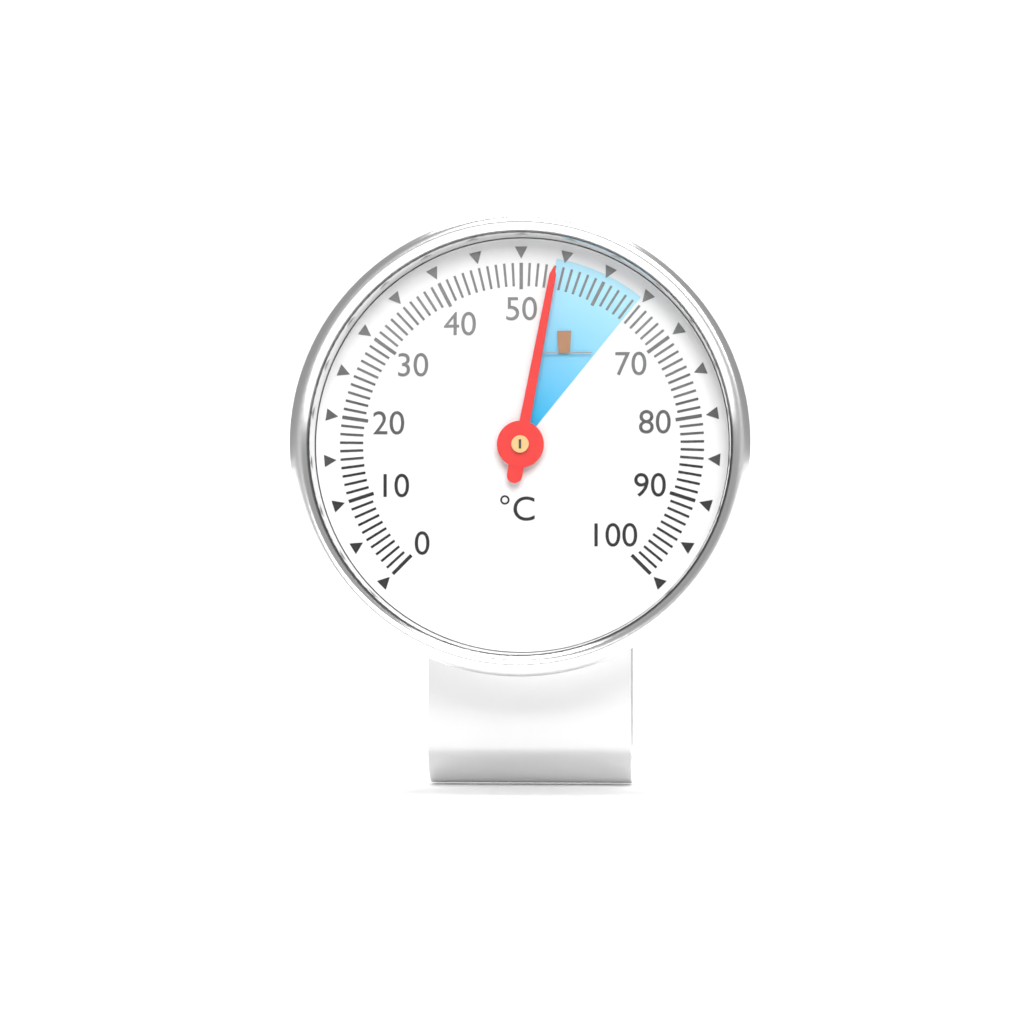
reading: 54 °C
